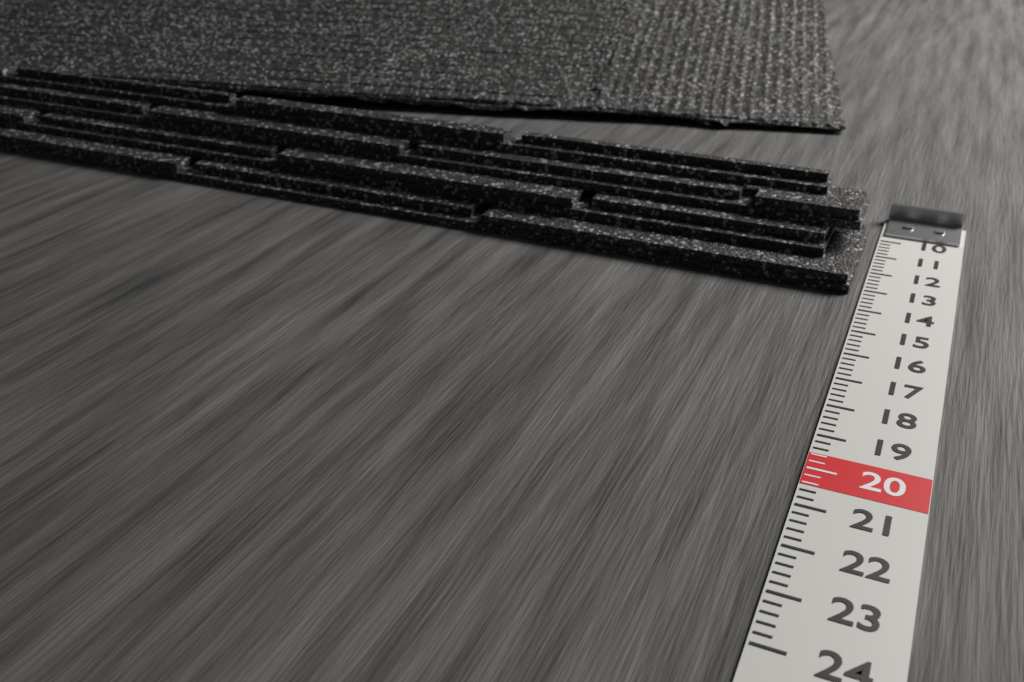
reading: 13.2 (no unit)
